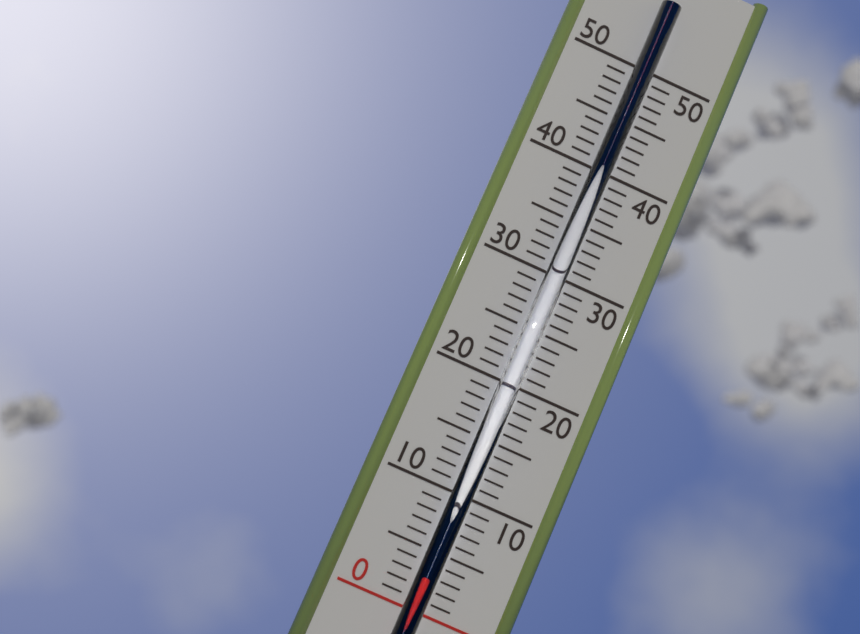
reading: 3 (no unit)
